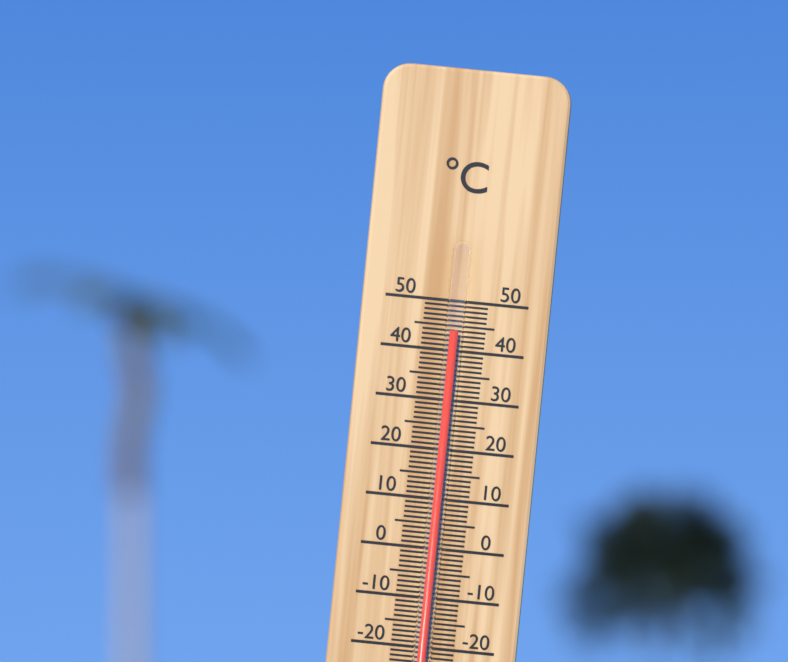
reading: 44 °C
